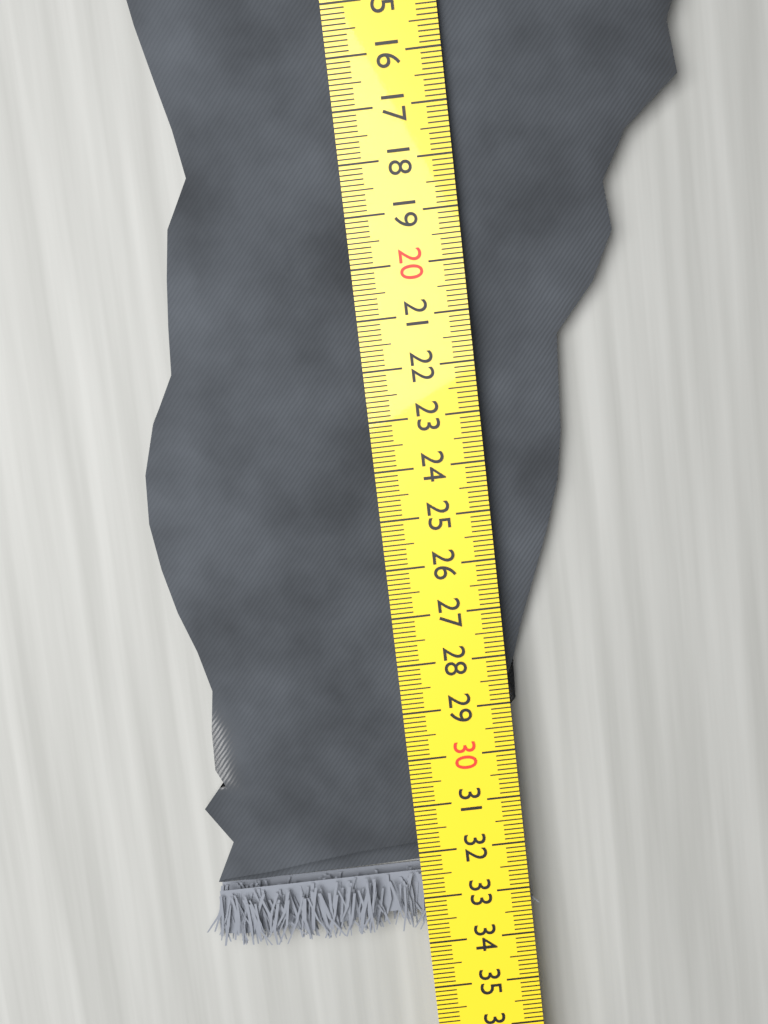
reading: 33.8 cm
